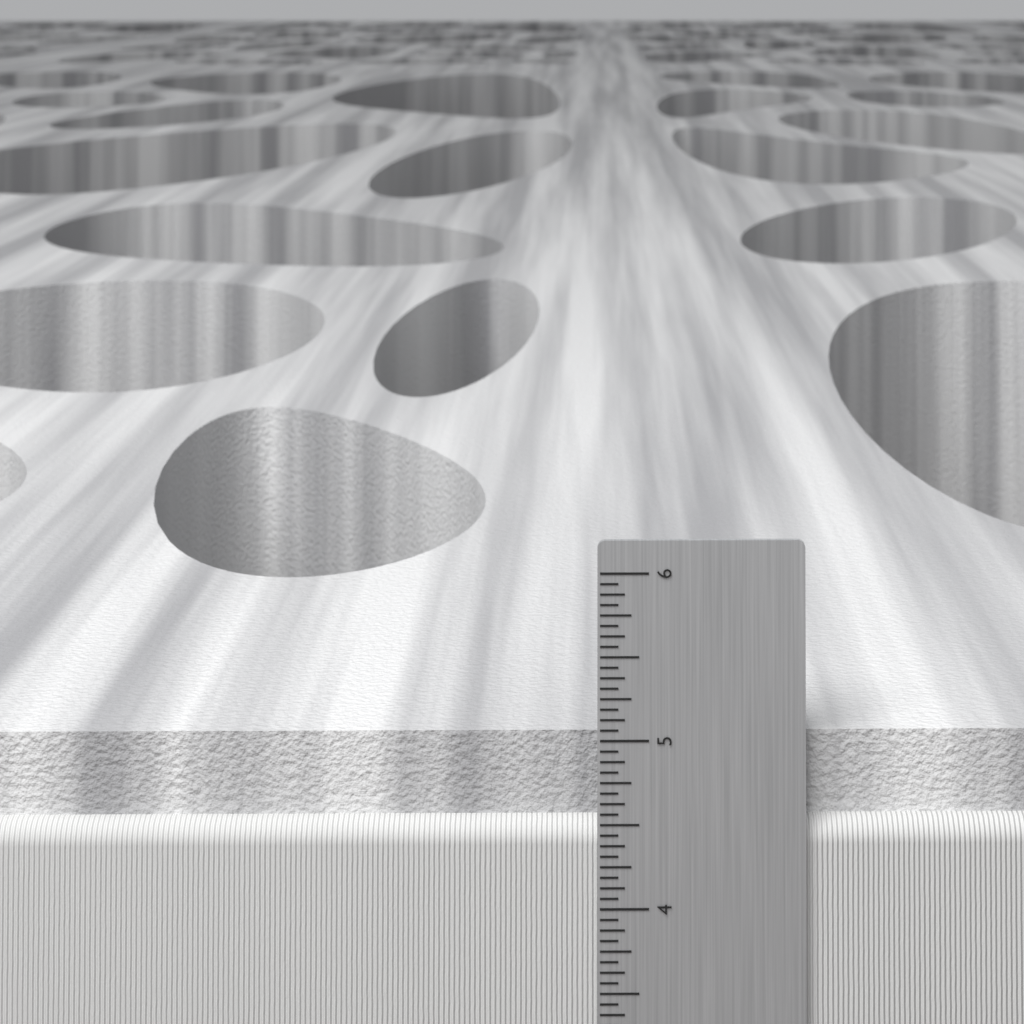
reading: 5.0000 in
